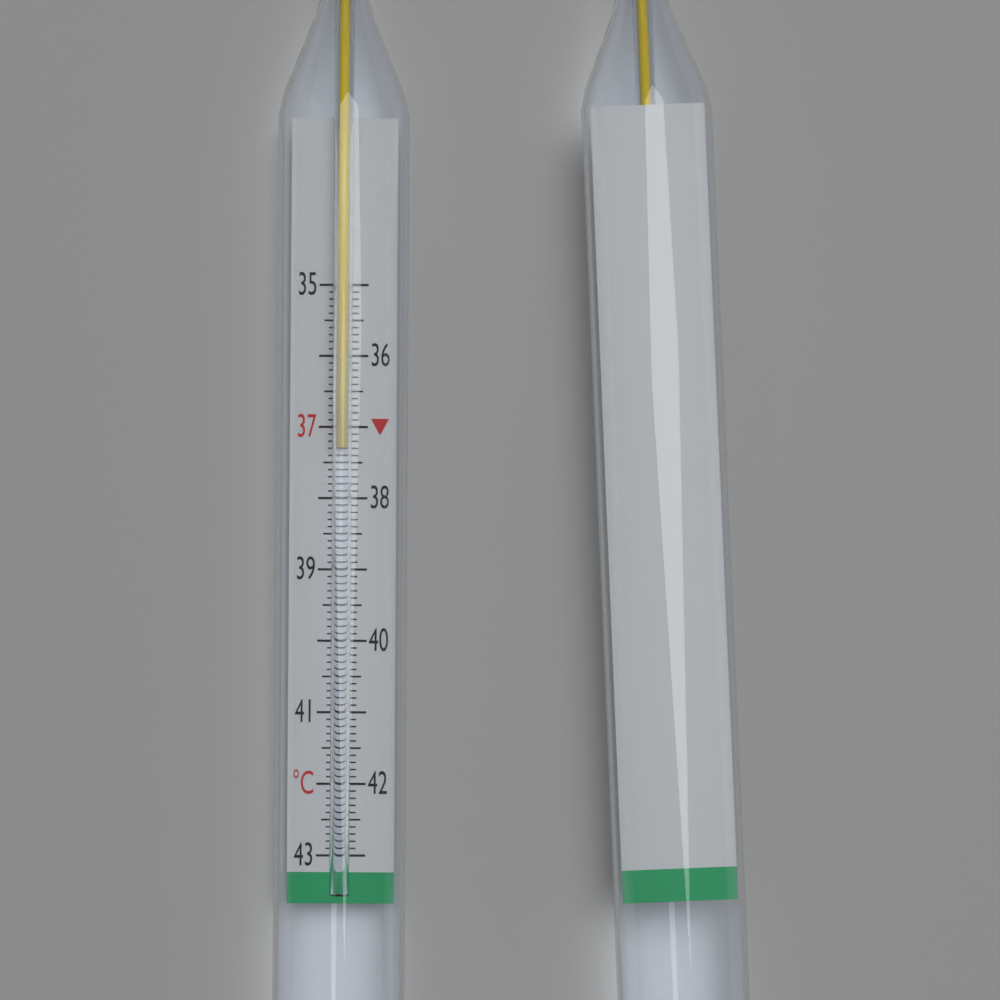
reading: 37.3 °C
